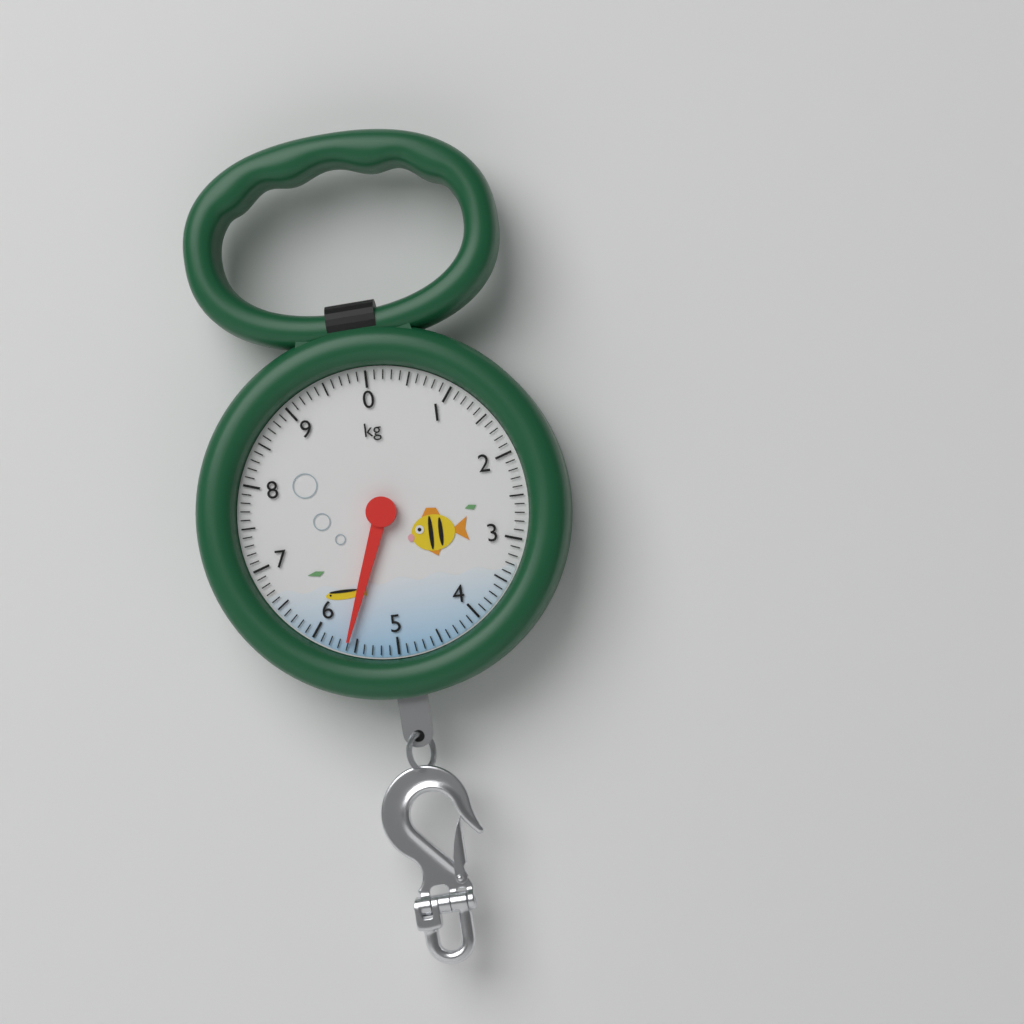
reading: 5.6 kg
